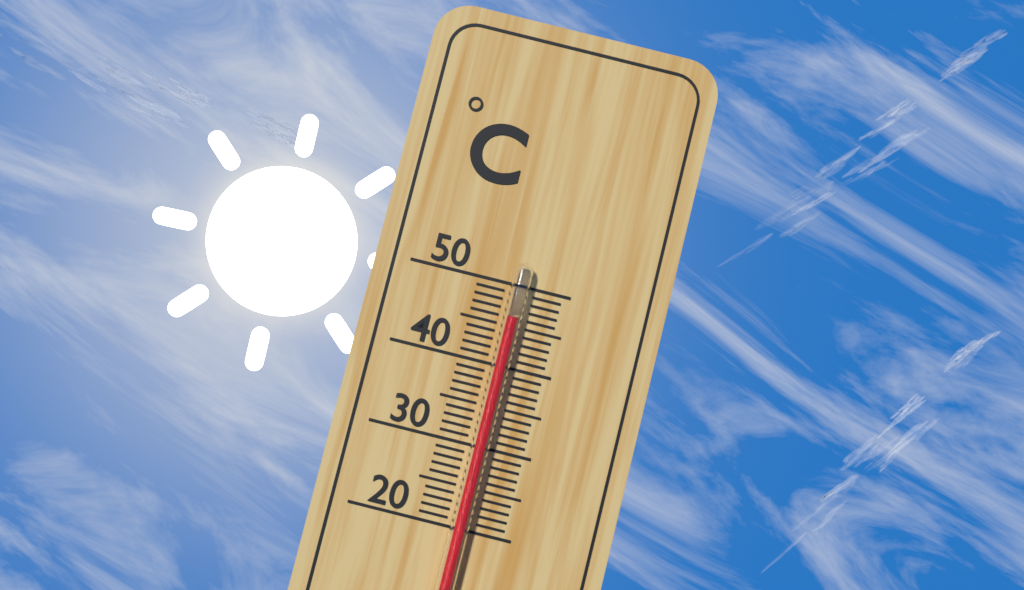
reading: 46 °C
